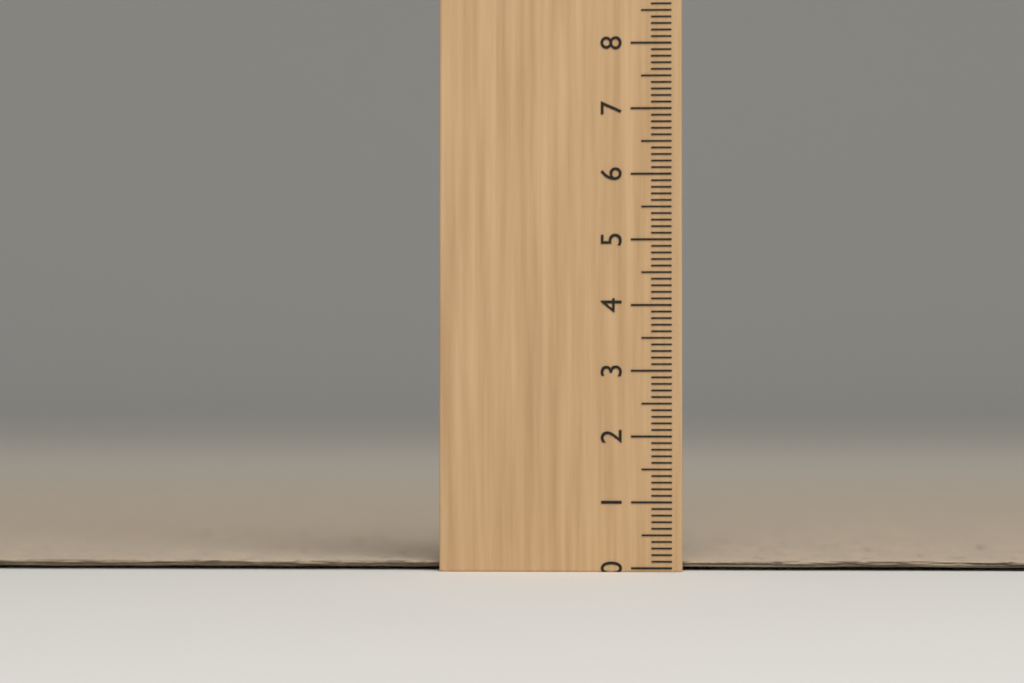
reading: 0.1 (no unit)
